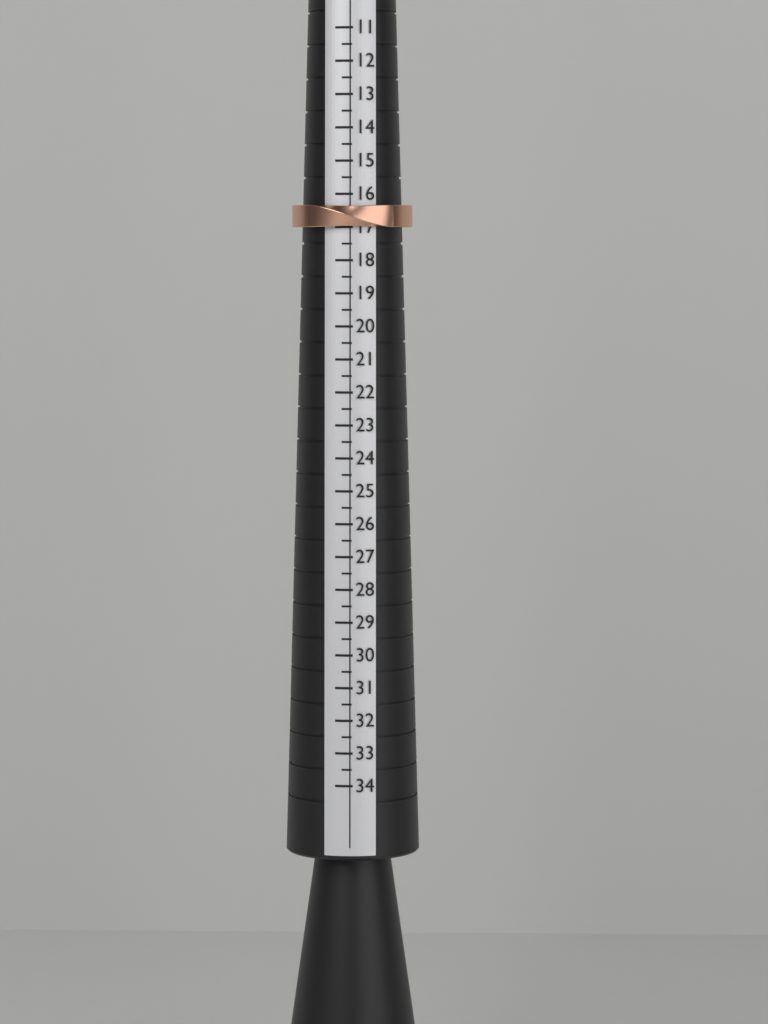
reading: 17.0 (no unit)
